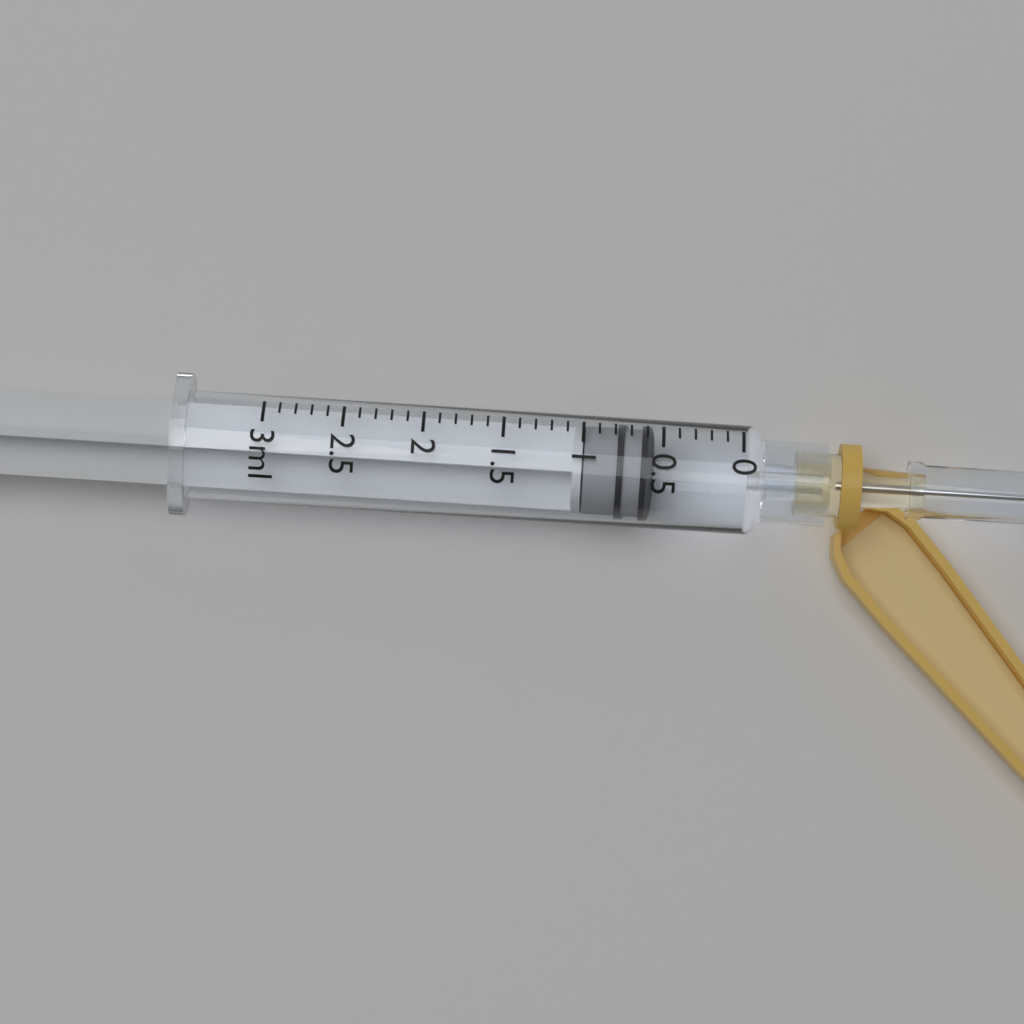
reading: 0.6 ml
